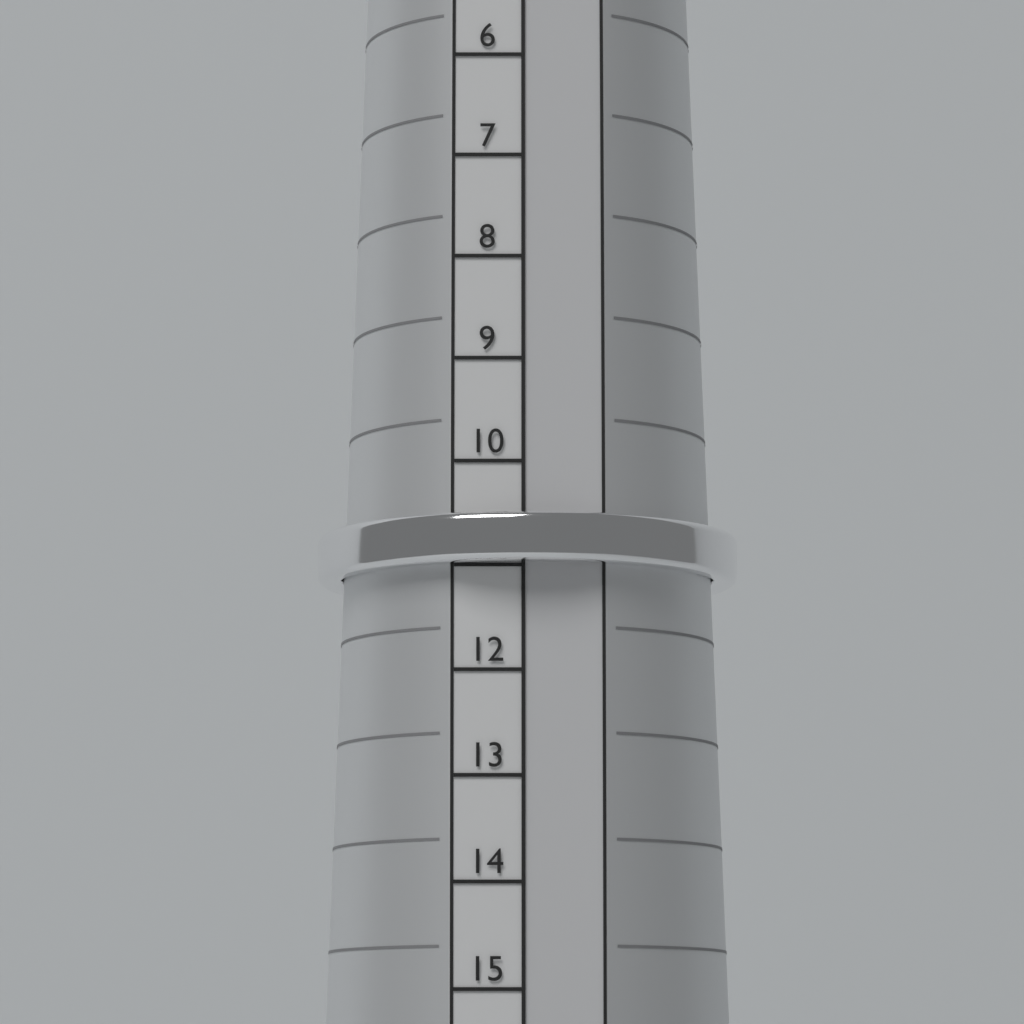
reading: 11 (no unit)
